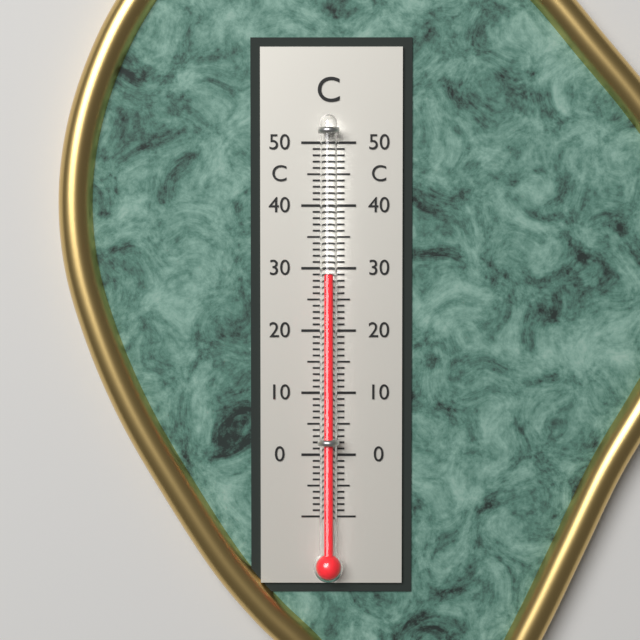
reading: 29 °C
